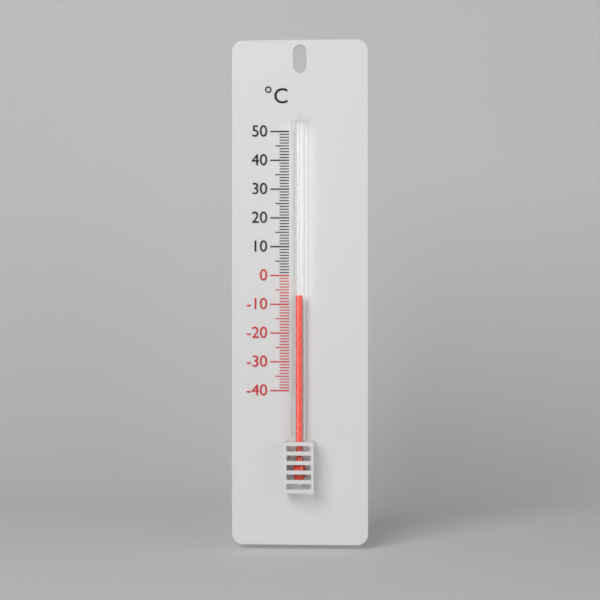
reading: -7 °C
